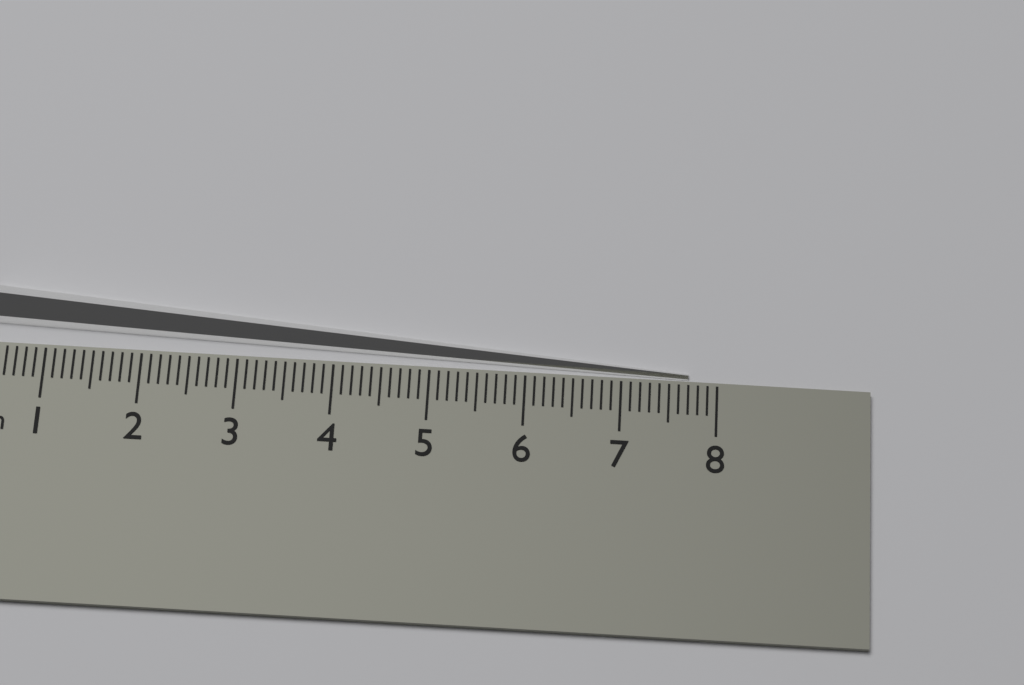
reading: 7.7 cm
